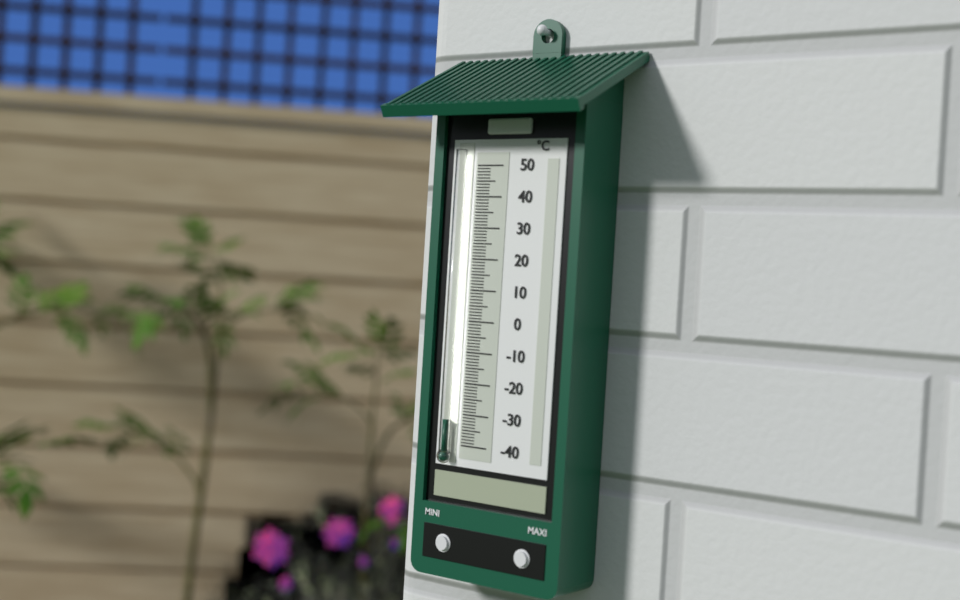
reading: -32 °C
